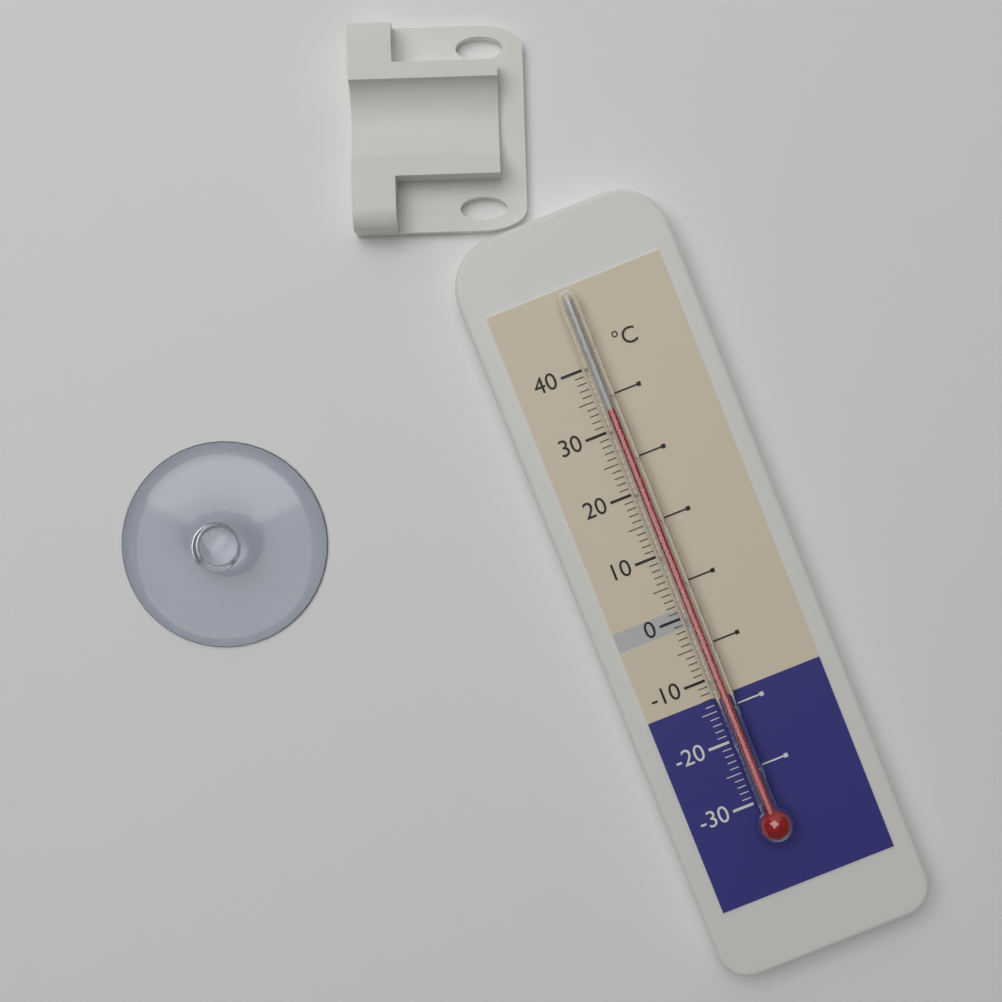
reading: 33 °C
